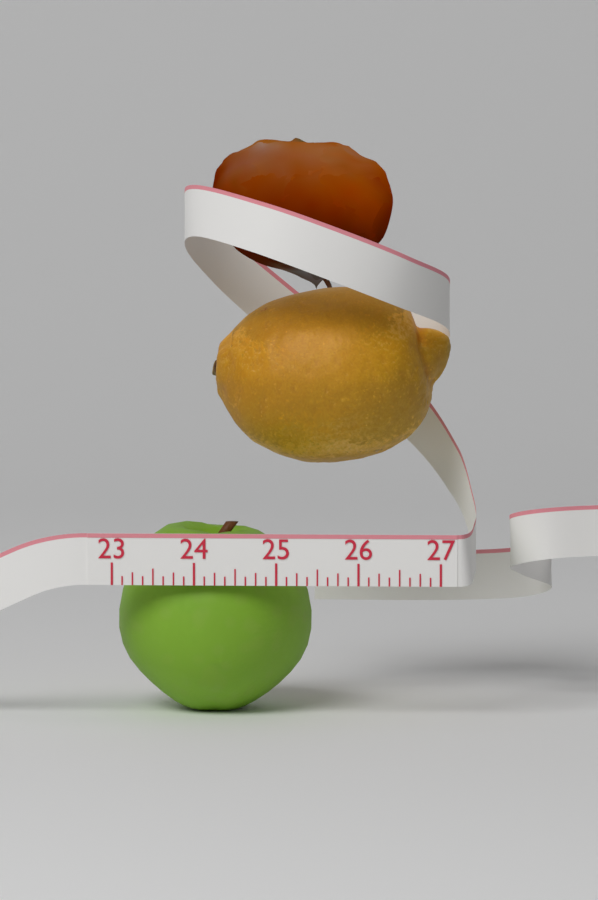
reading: 25.375 (no unit)
